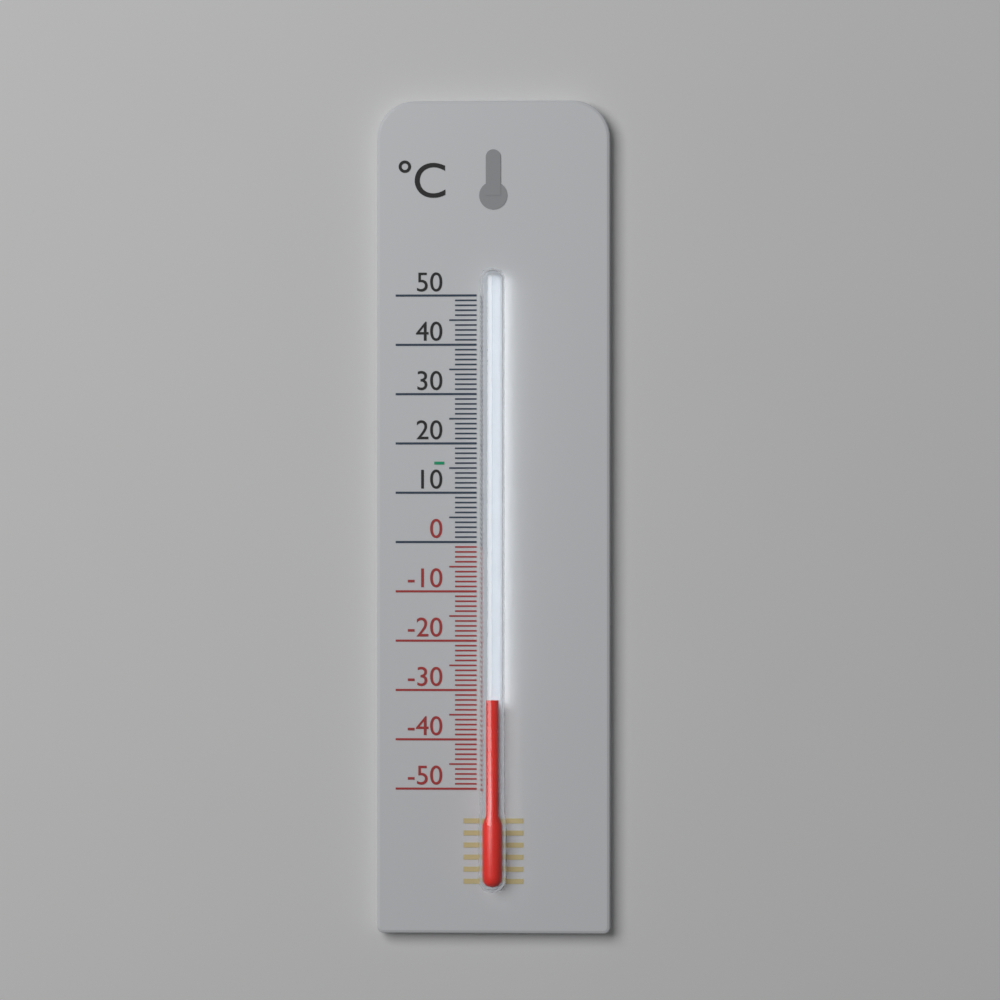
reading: -32 °C
